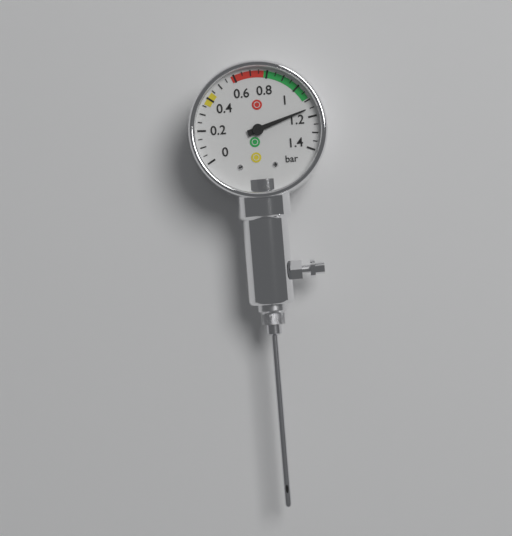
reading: 1.15 bar
